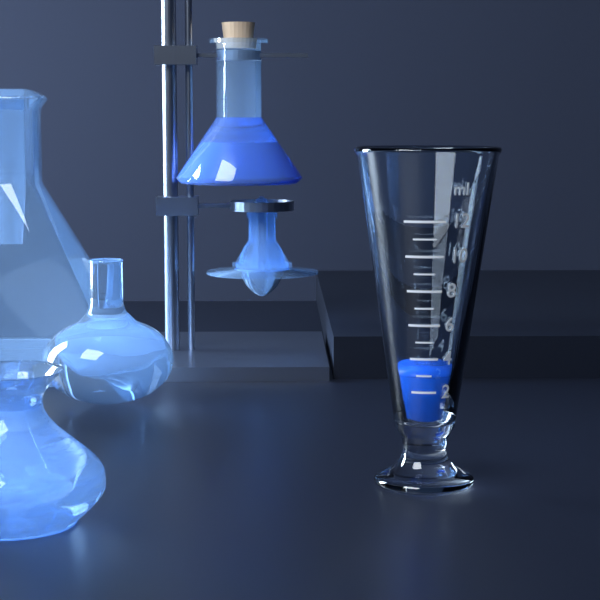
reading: 3 ml
